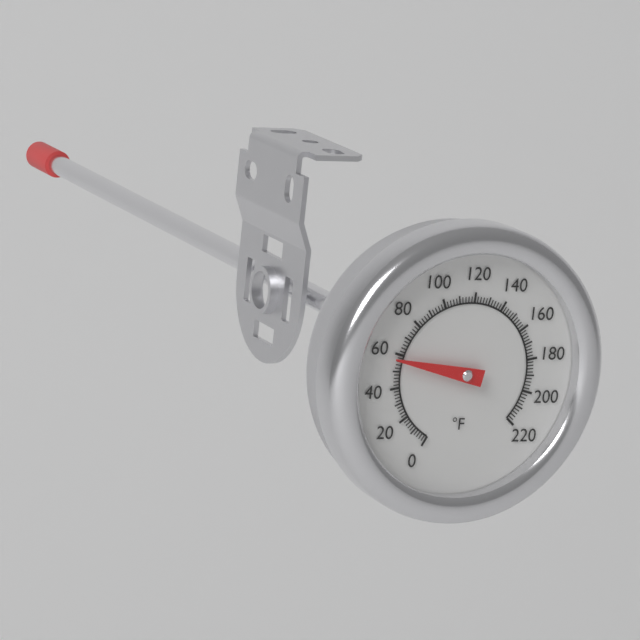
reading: 57 °F
